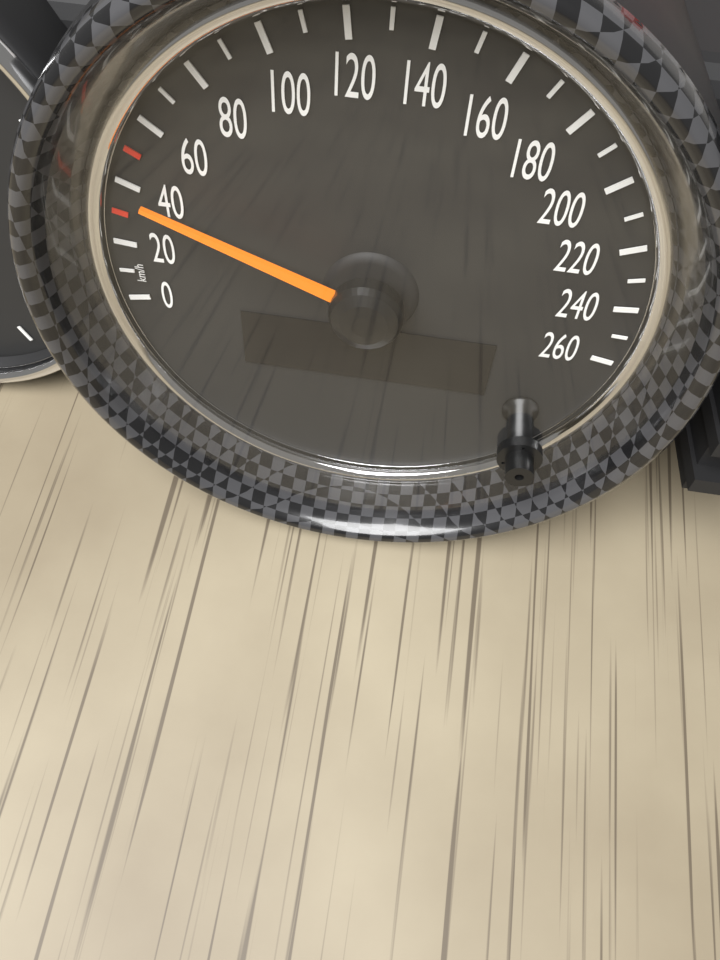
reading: 40 km/h
